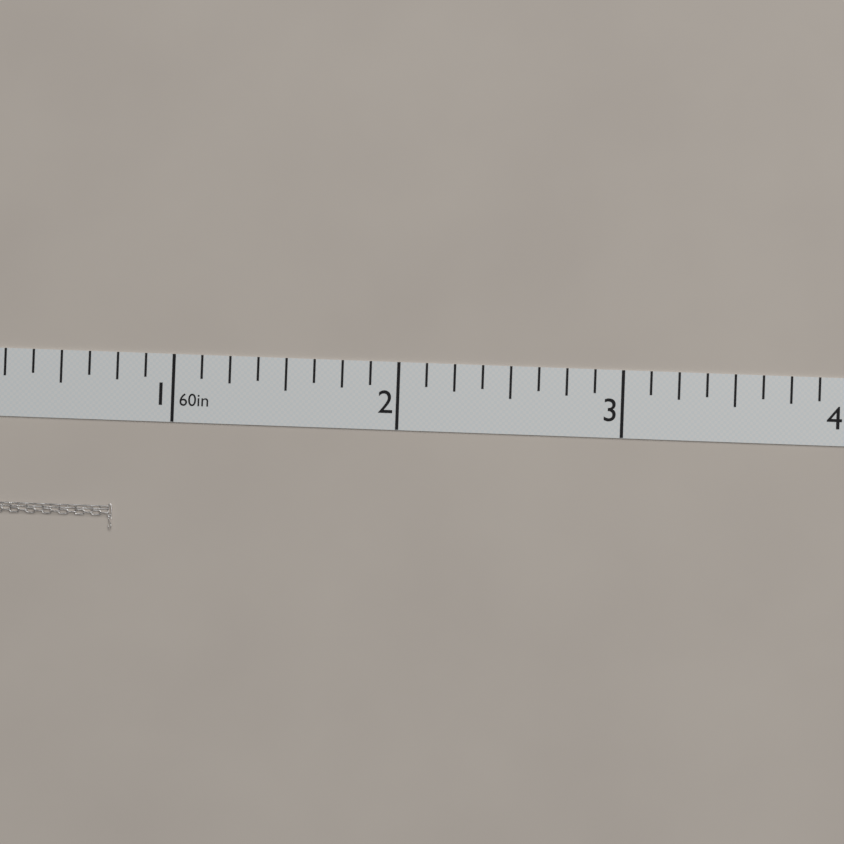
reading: 0.750 in
